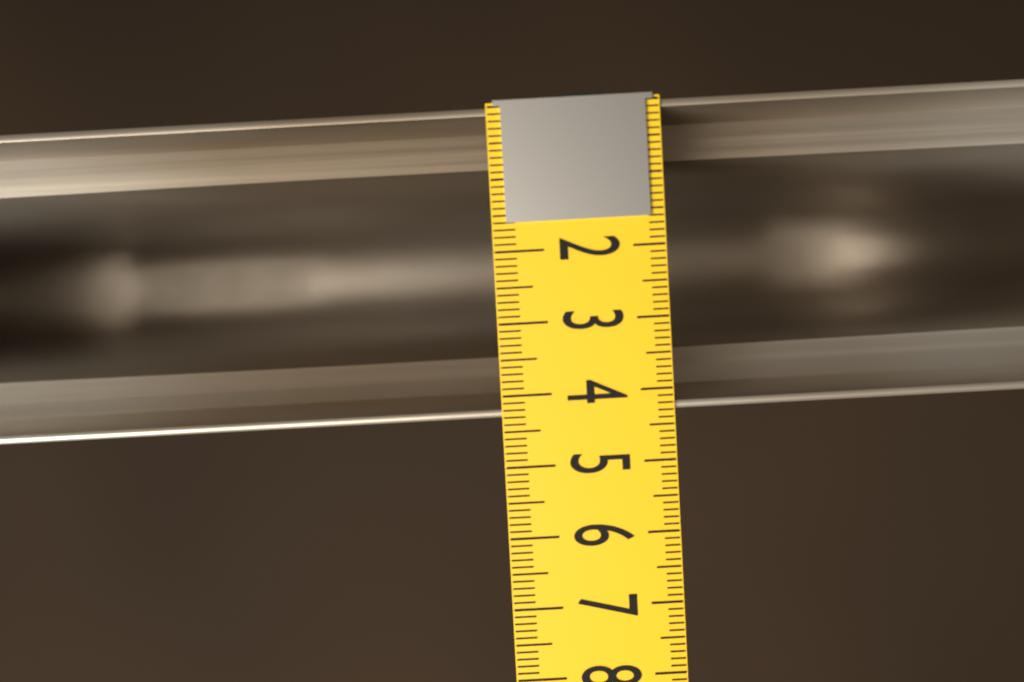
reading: 4.3 (no unit)
